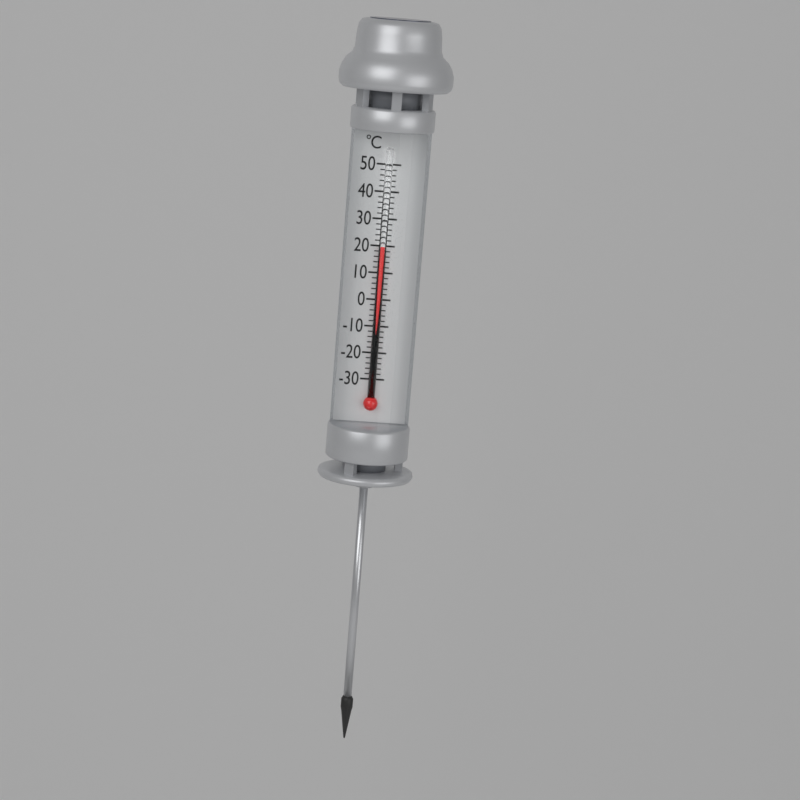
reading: 20 °C
